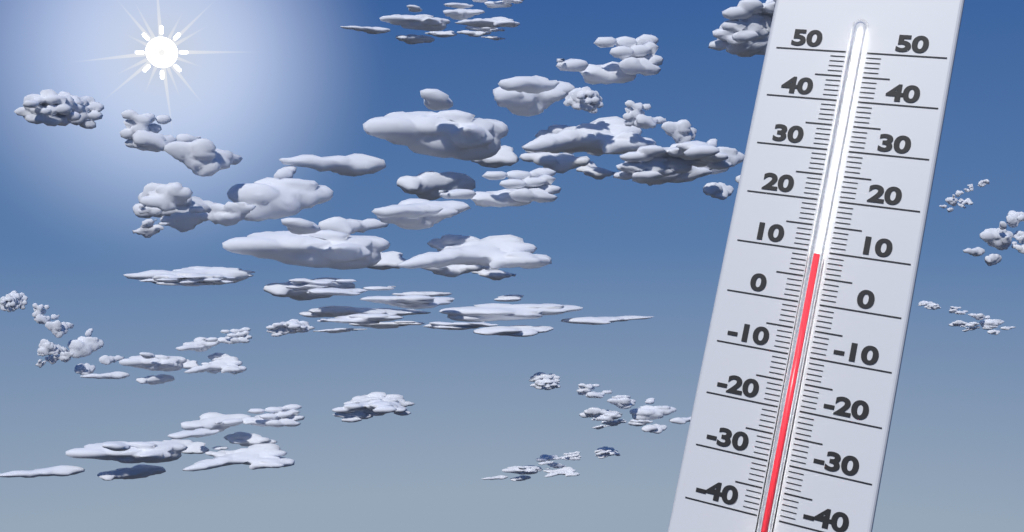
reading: 9 (no unit)
